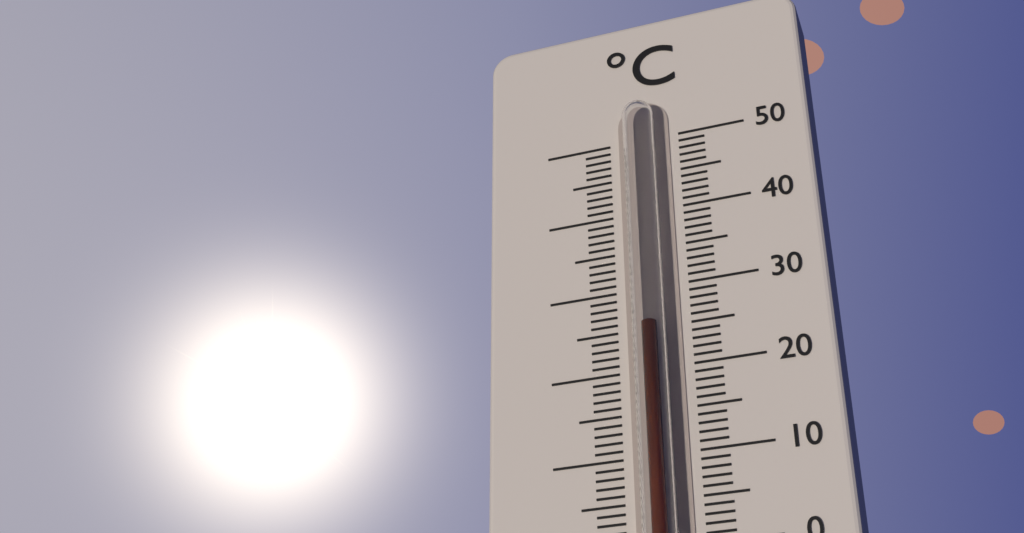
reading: 24.5 °C
